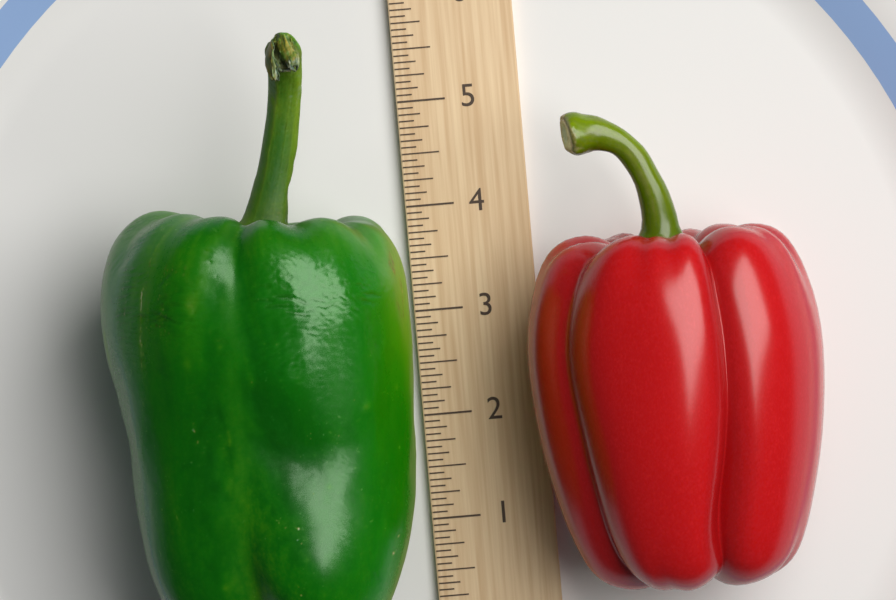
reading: 5.6875 (no unit)
